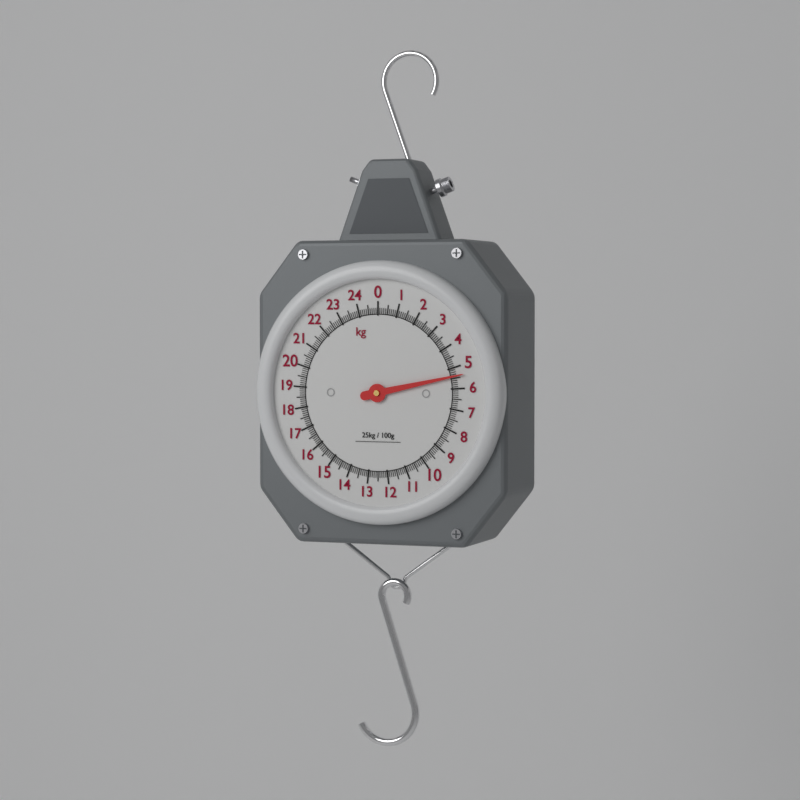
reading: 5.4 kg
